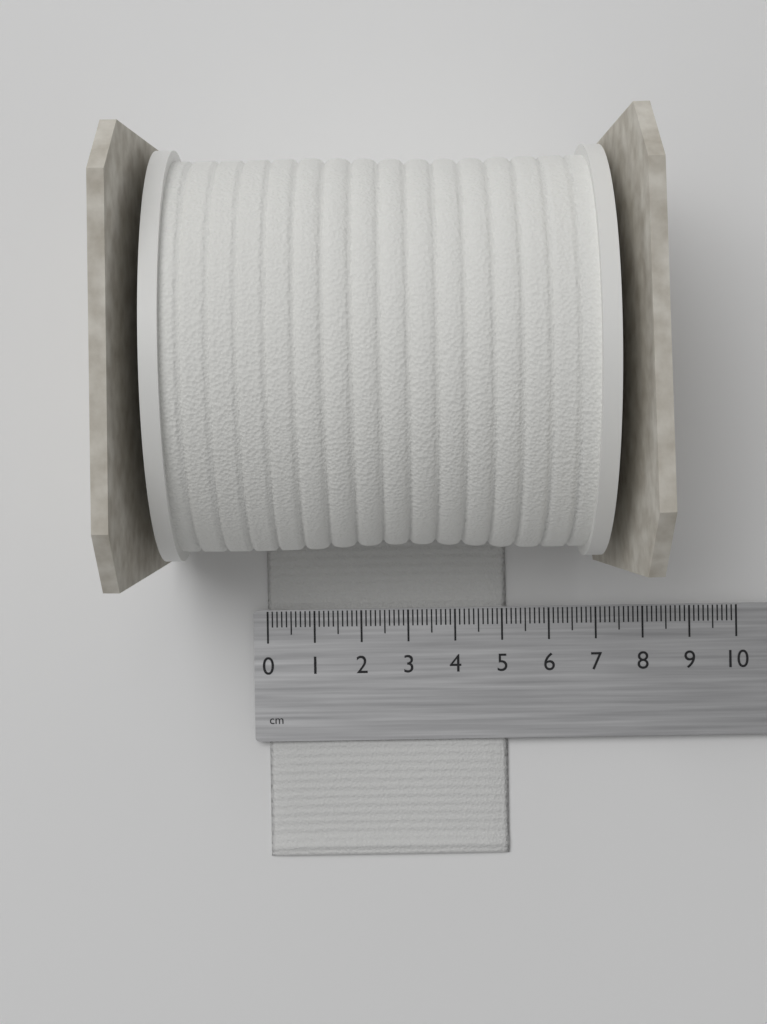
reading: 5.1 cm
